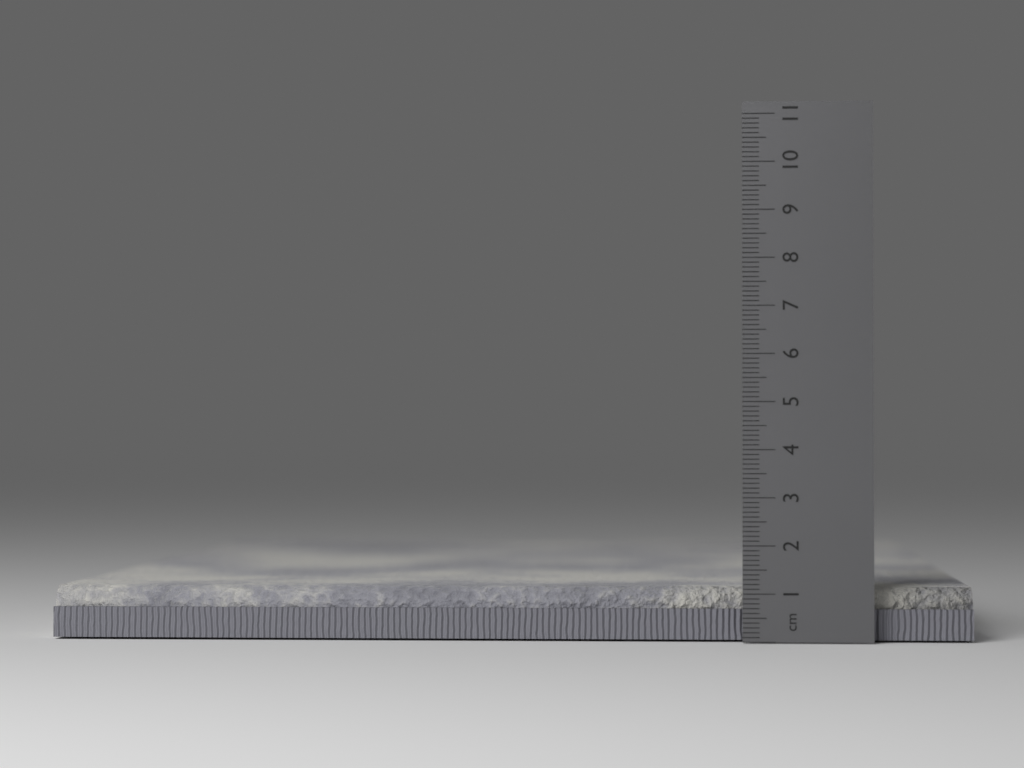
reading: 1.1 cm
